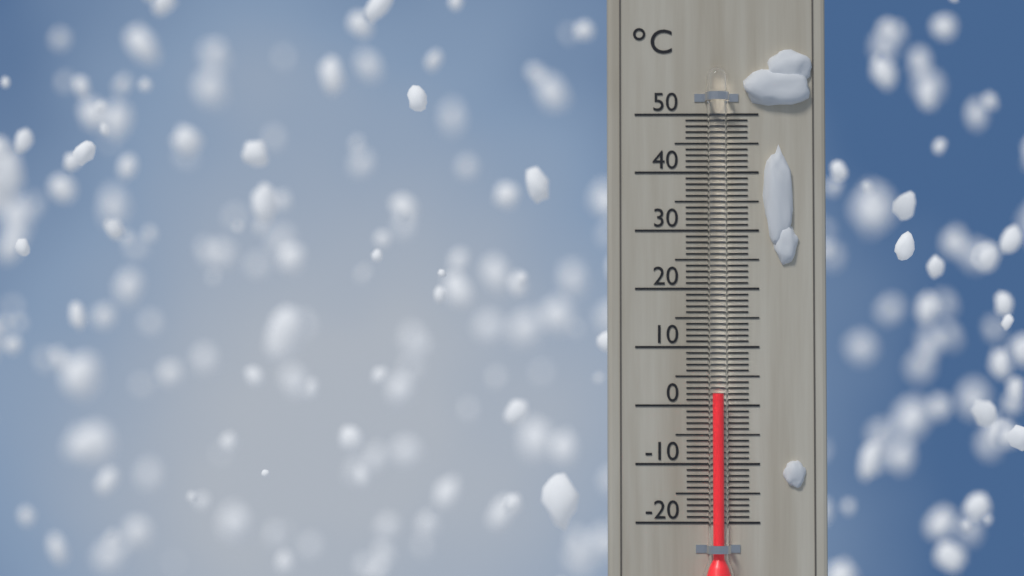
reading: 2 °C
